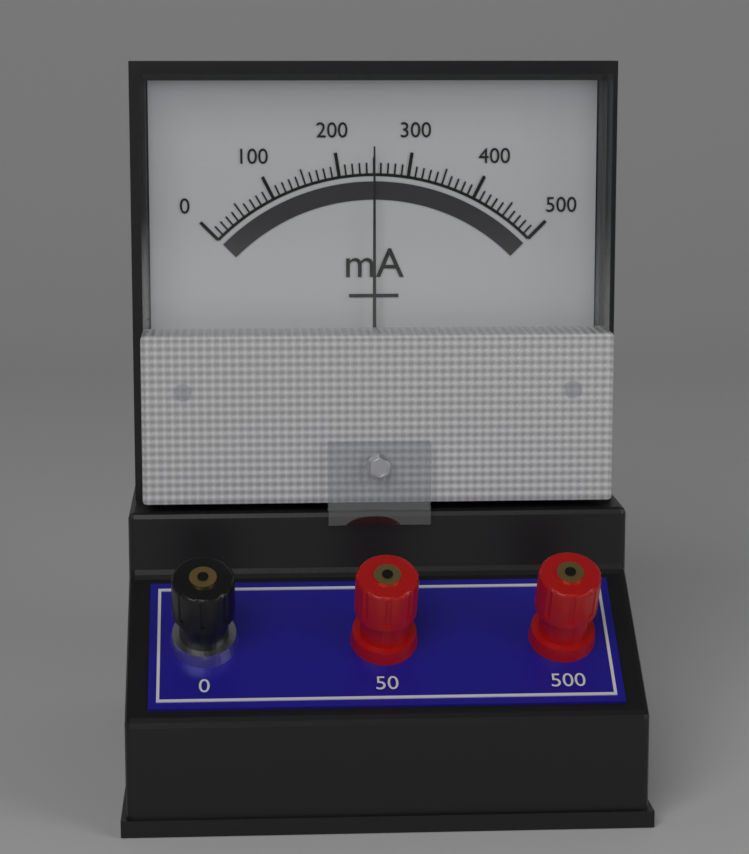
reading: 250 mA
